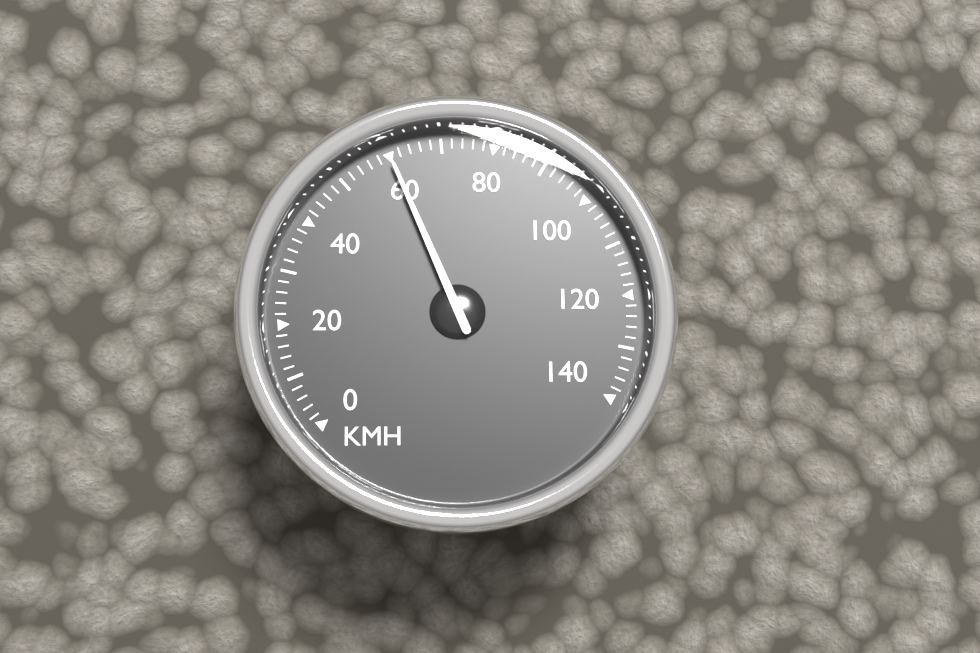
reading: 60 km/h
